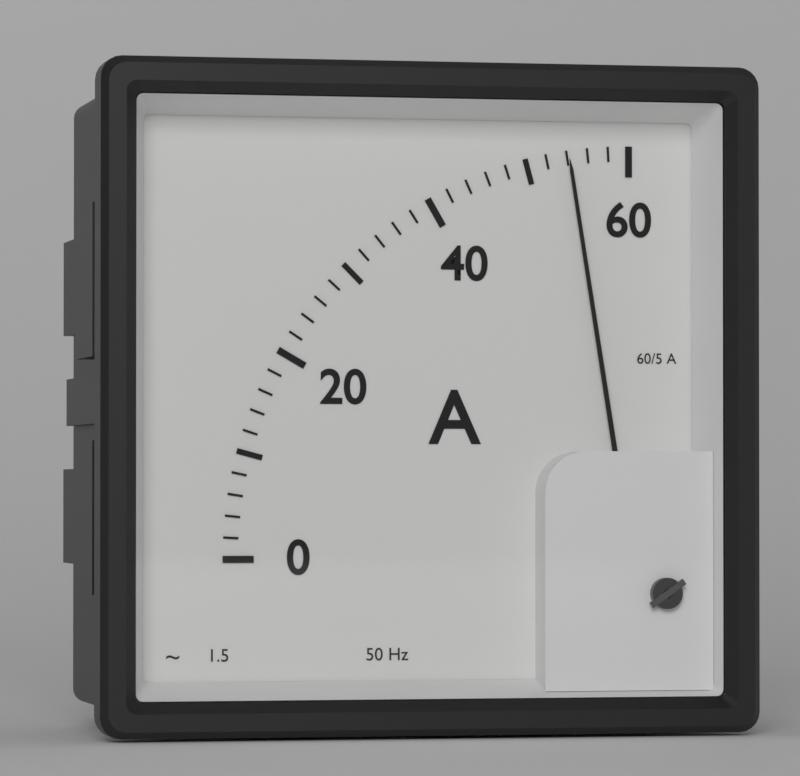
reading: 54 A
